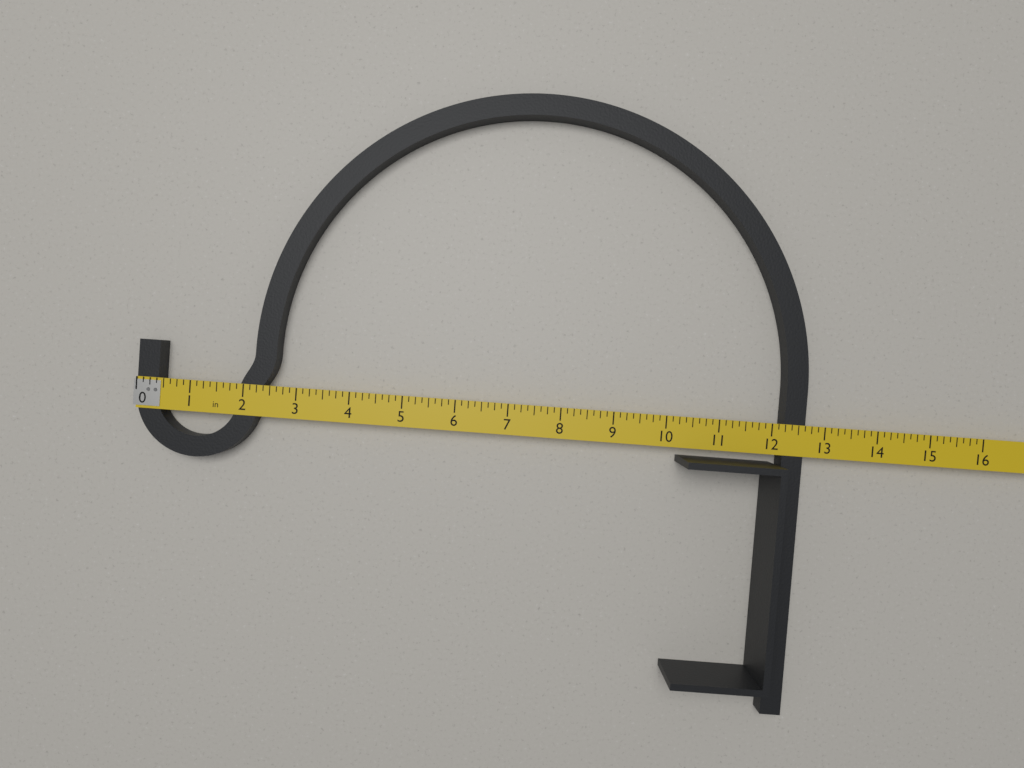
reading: 12.625 in
